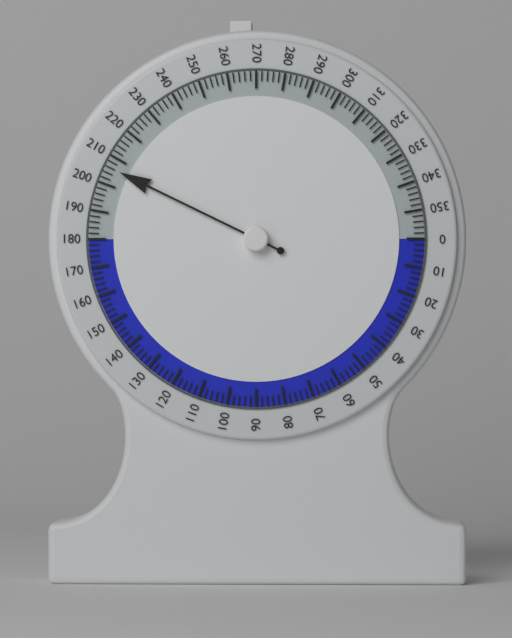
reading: 206 (no unit)
